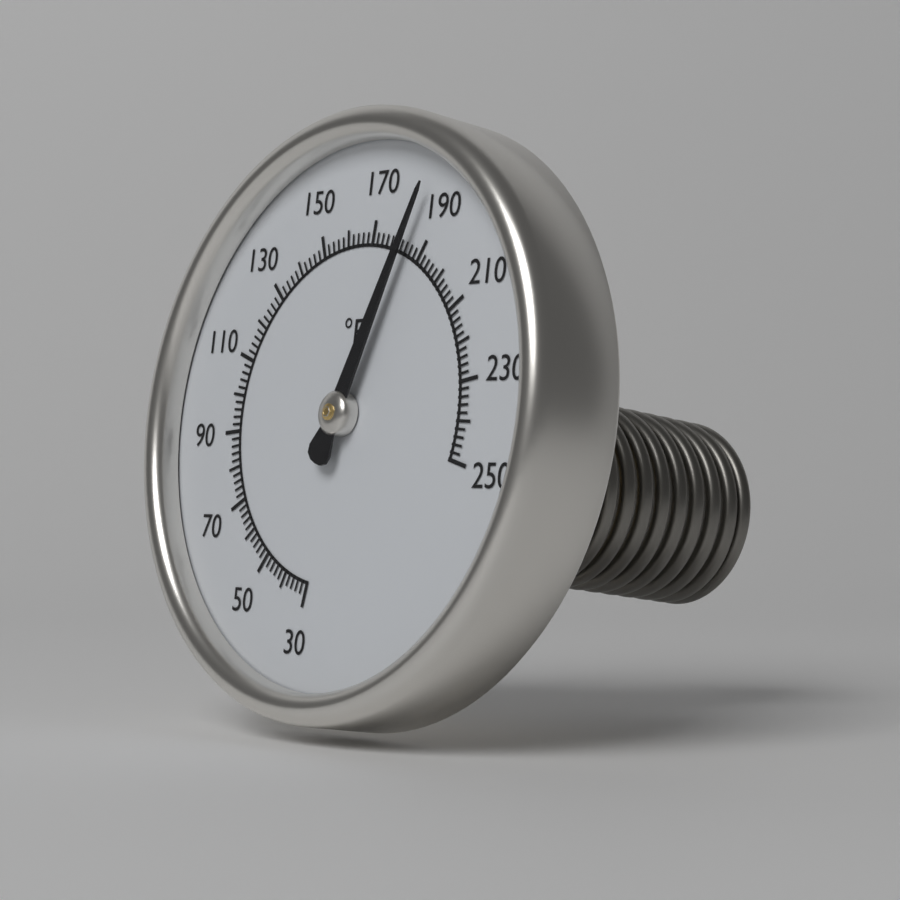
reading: 184 °F
